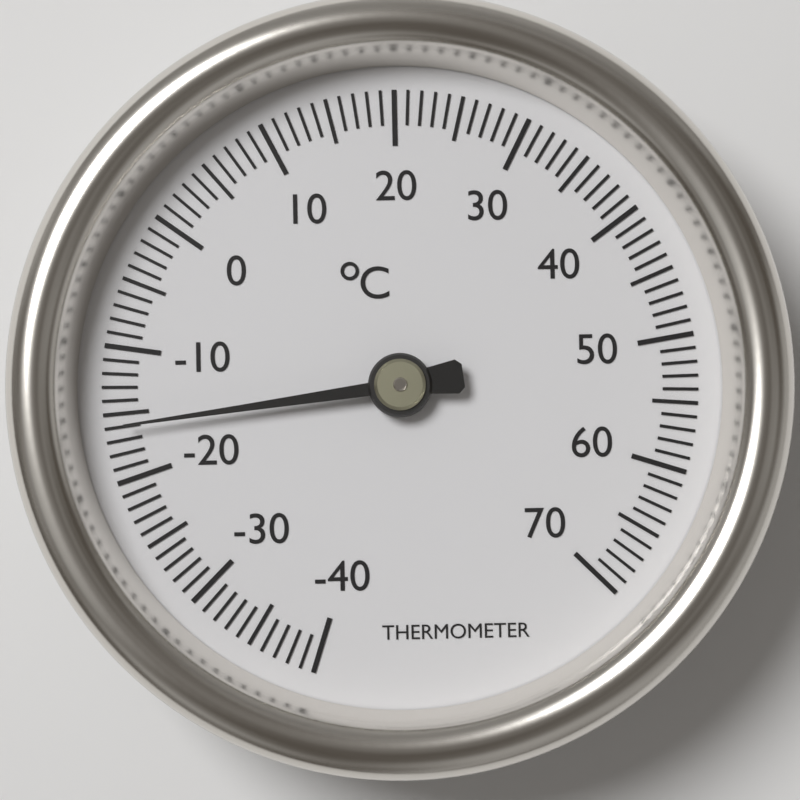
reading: -16 °C
